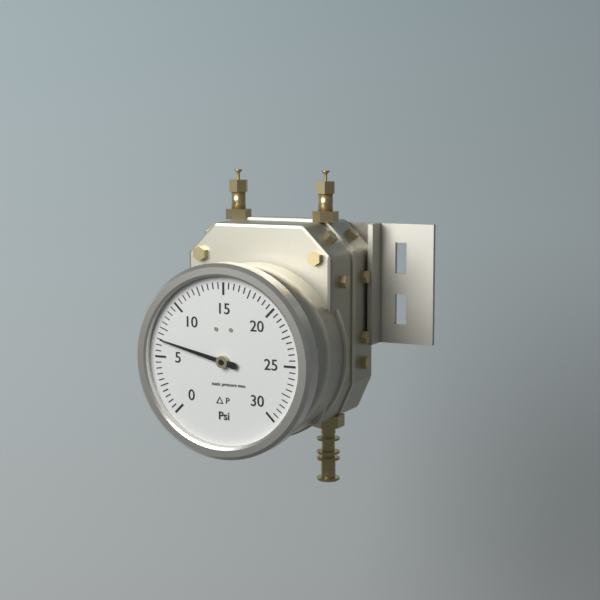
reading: 6.5 psi
